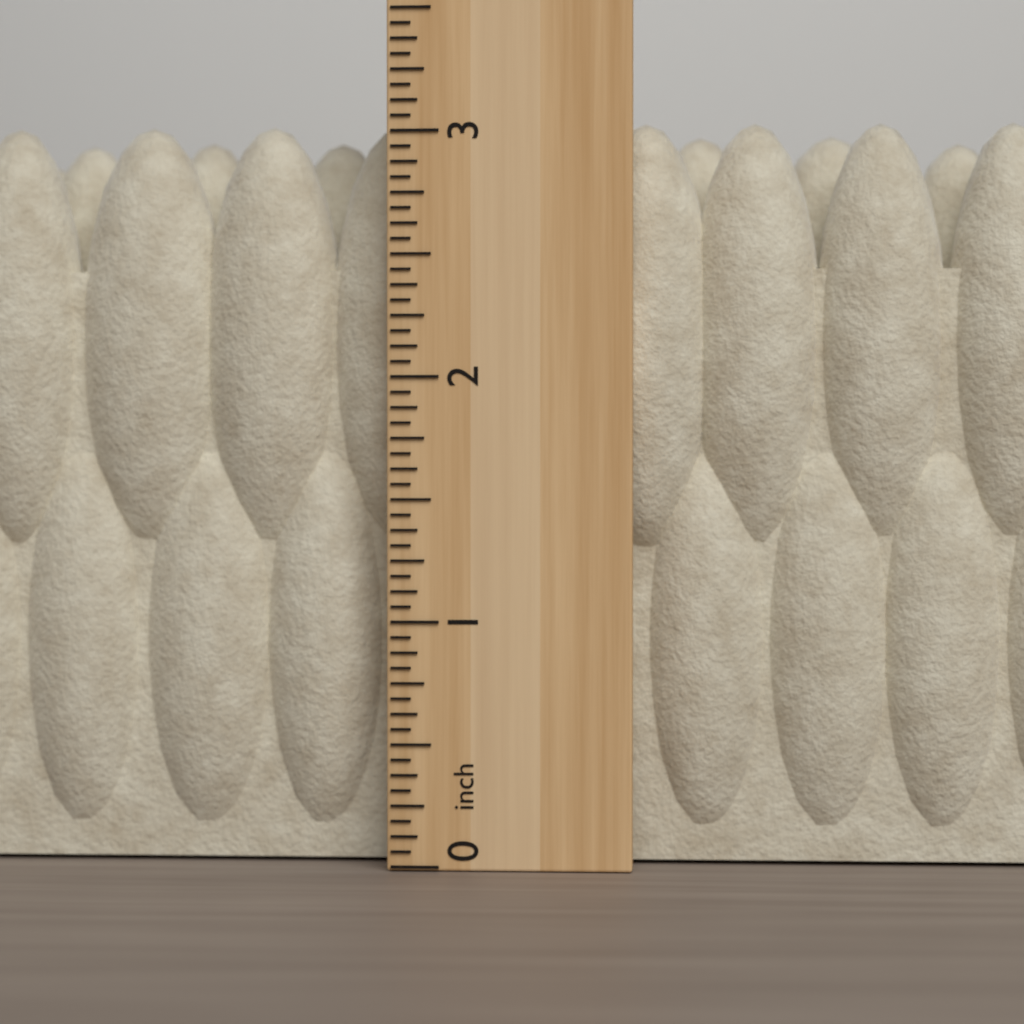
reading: 3.0625 inch
